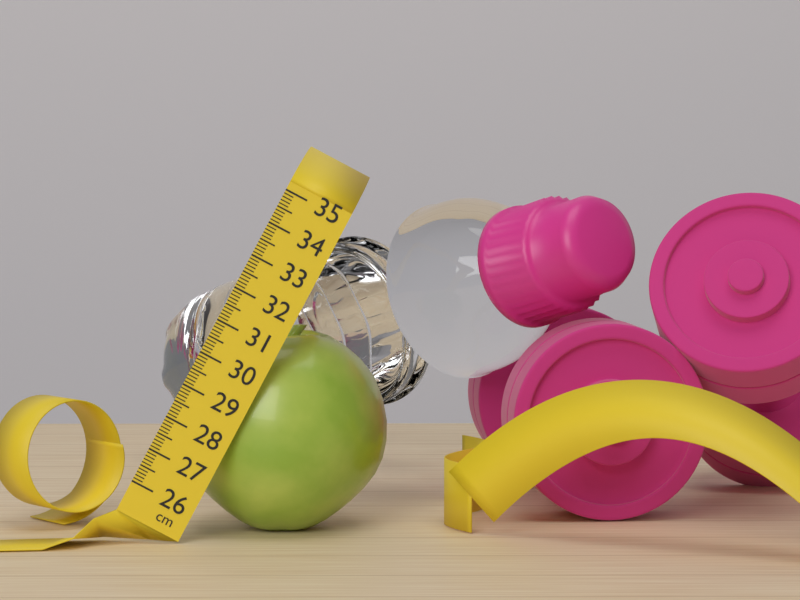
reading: 31.8 cm
